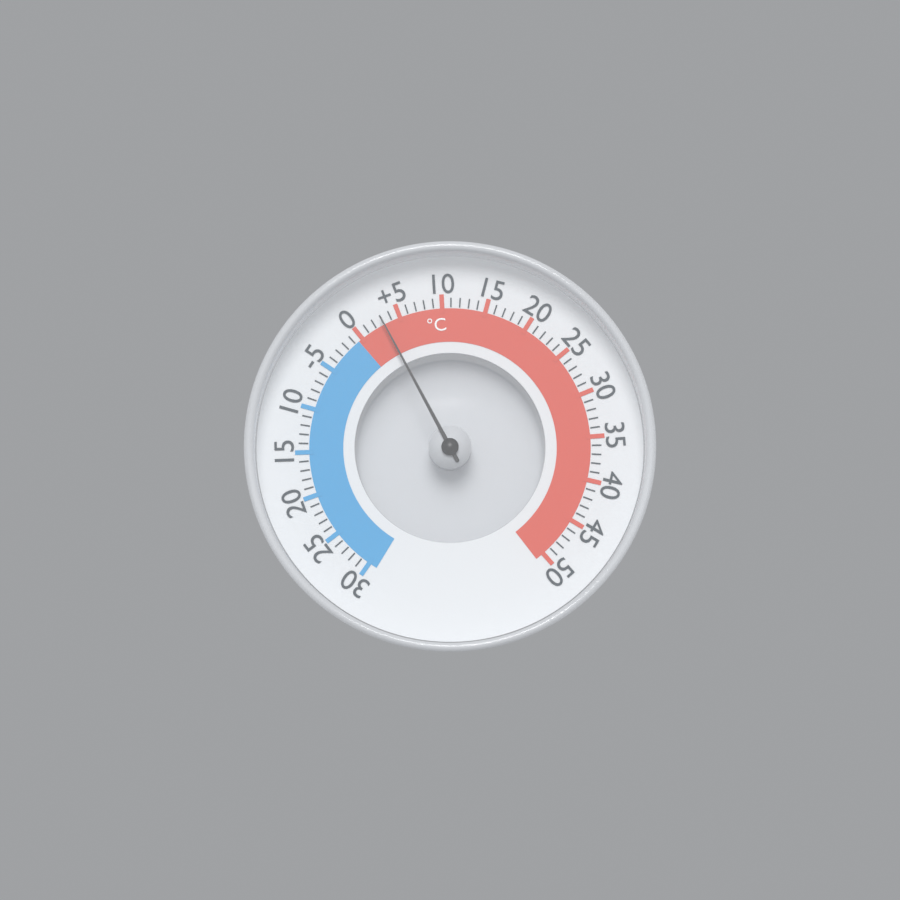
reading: 3 °C
